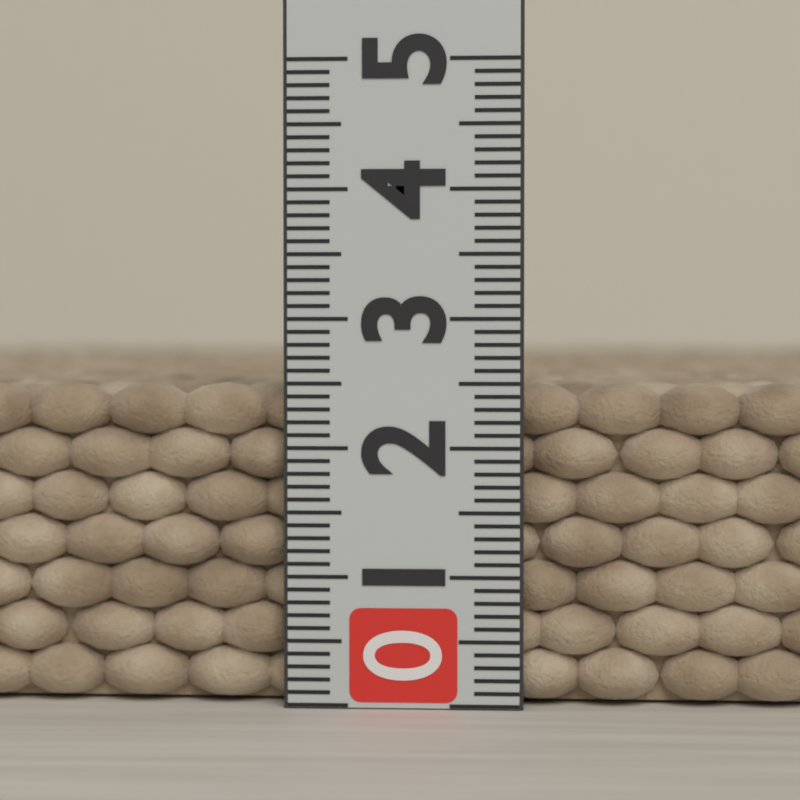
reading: 2.5 (no unit)
